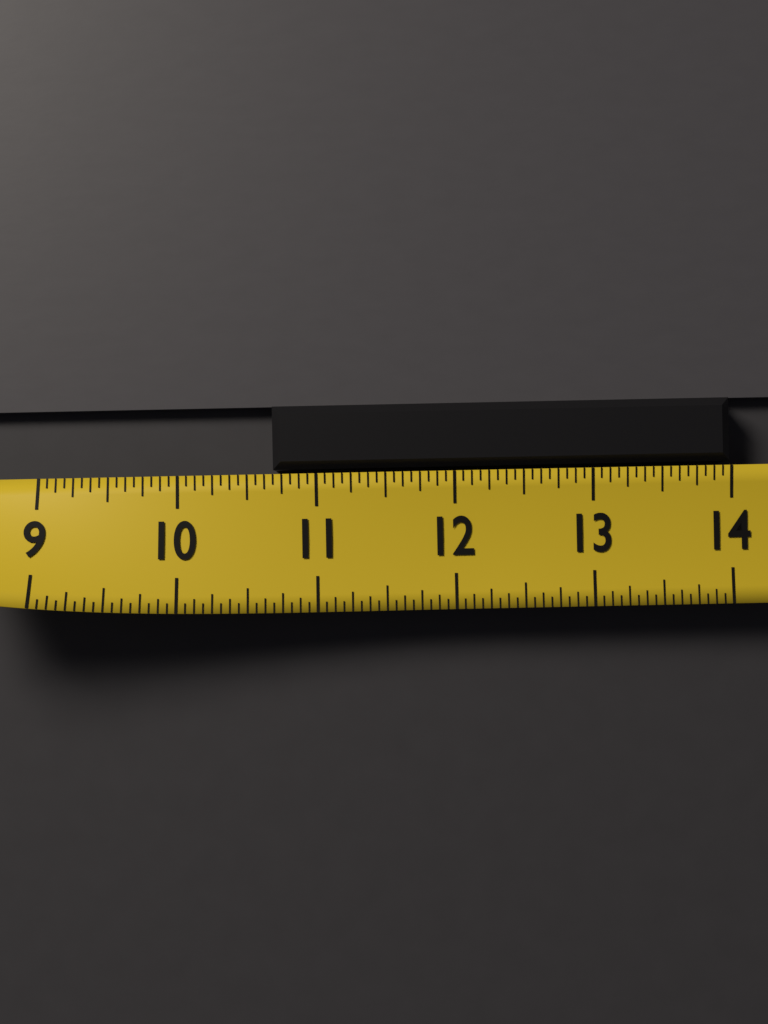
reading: 10.6875 (no unit)
